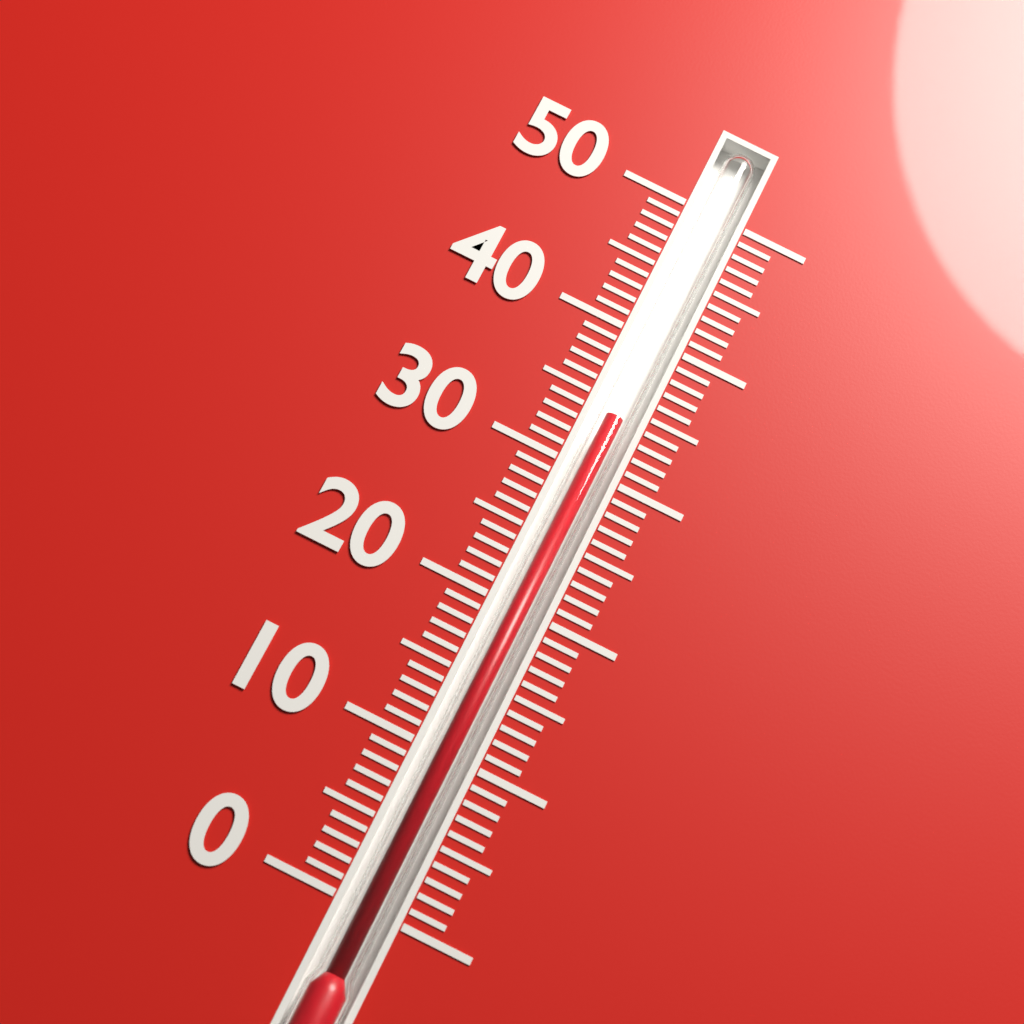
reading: 34 (no unit)
